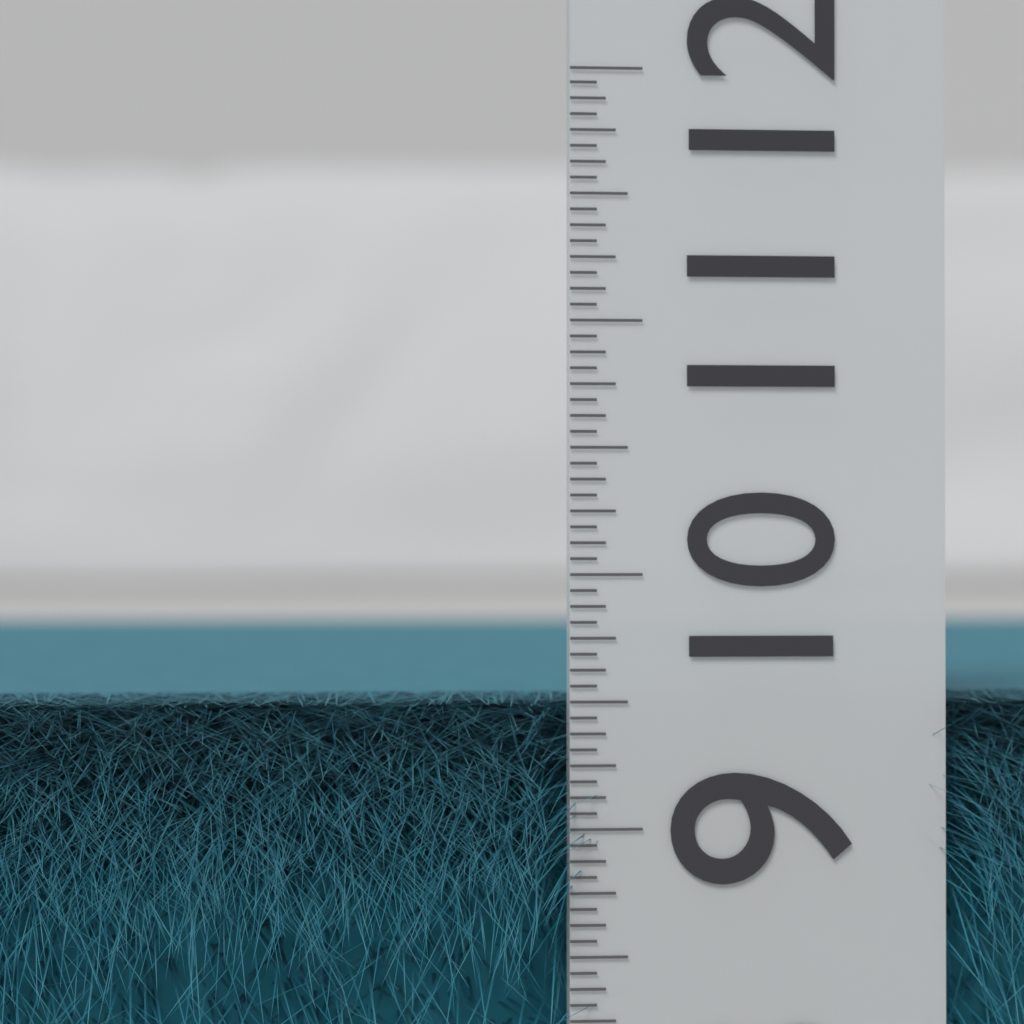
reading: 9.5000 (no unit)
